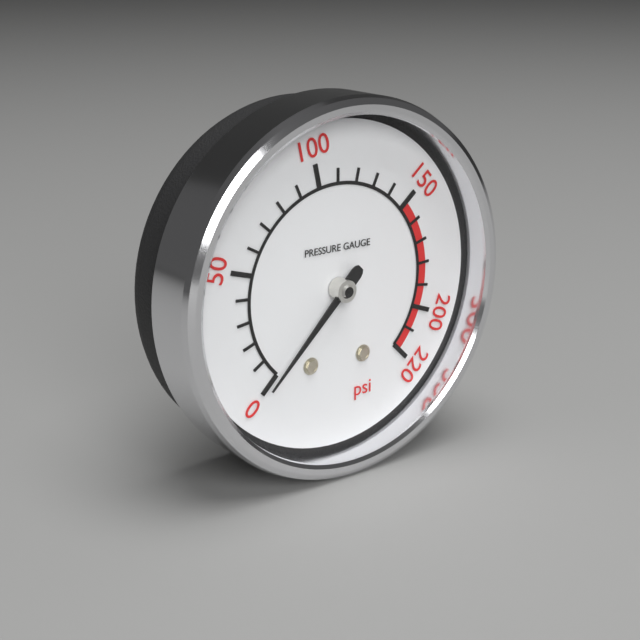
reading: 0 psi
